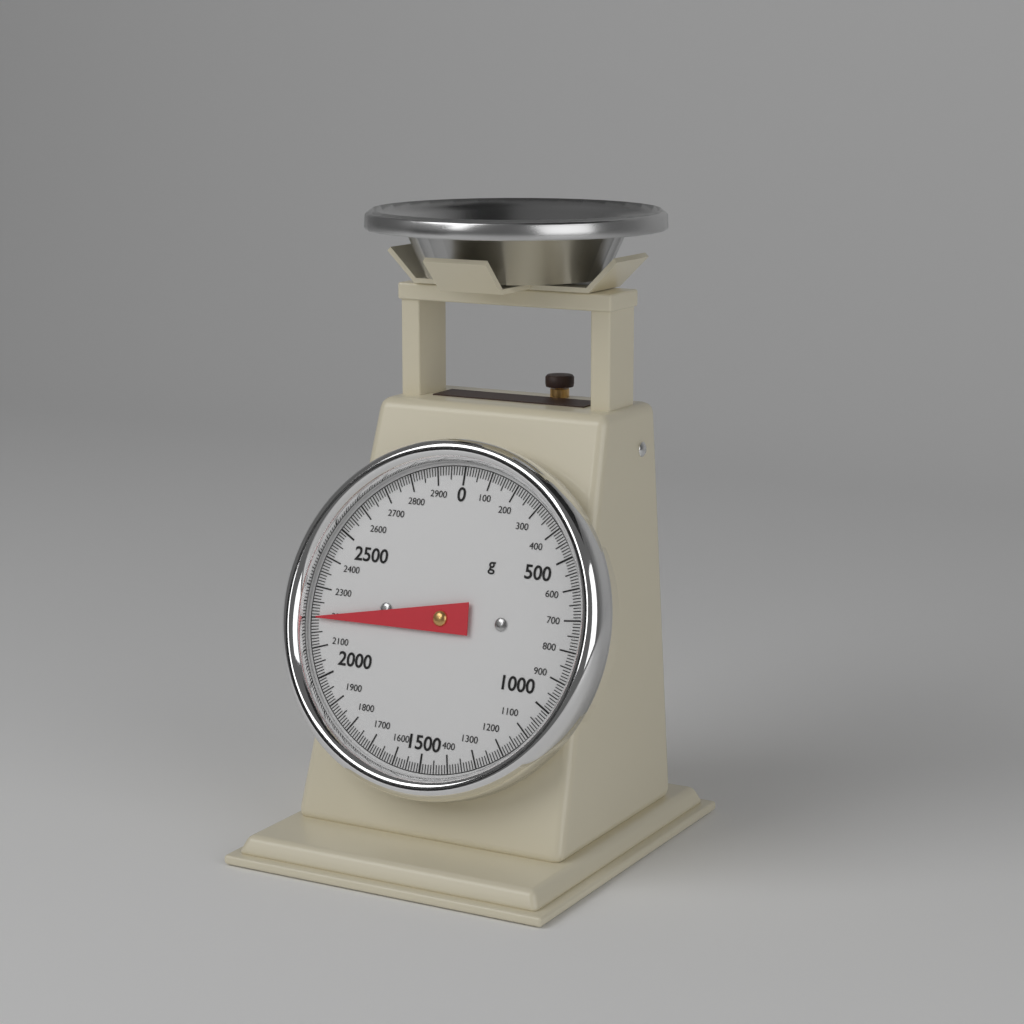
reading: 2200 g
